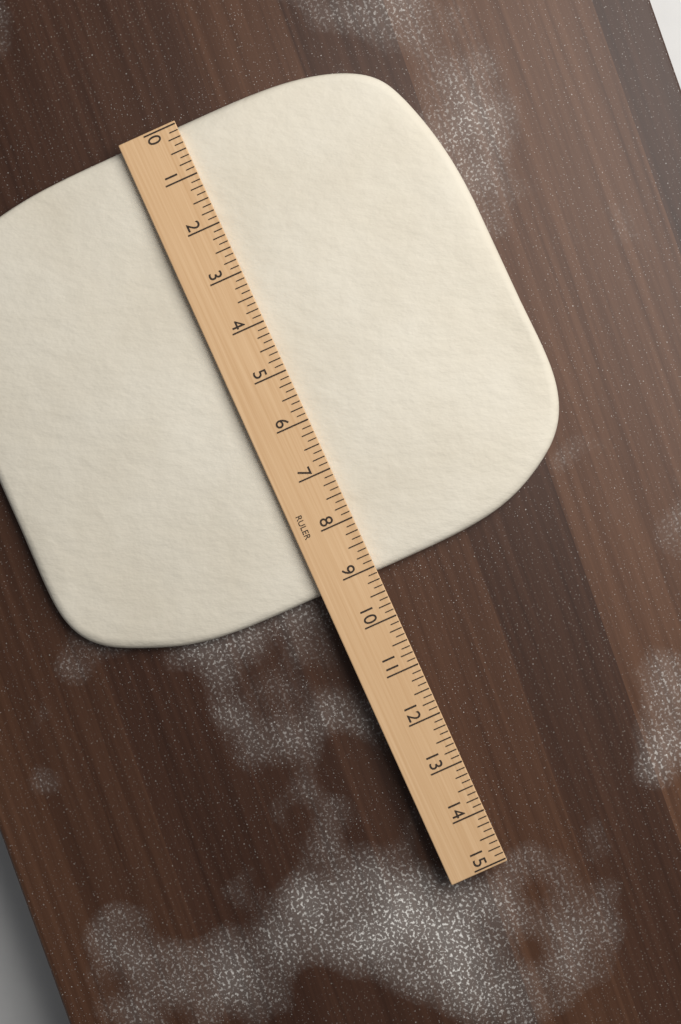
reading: 9.125 (no unit)
